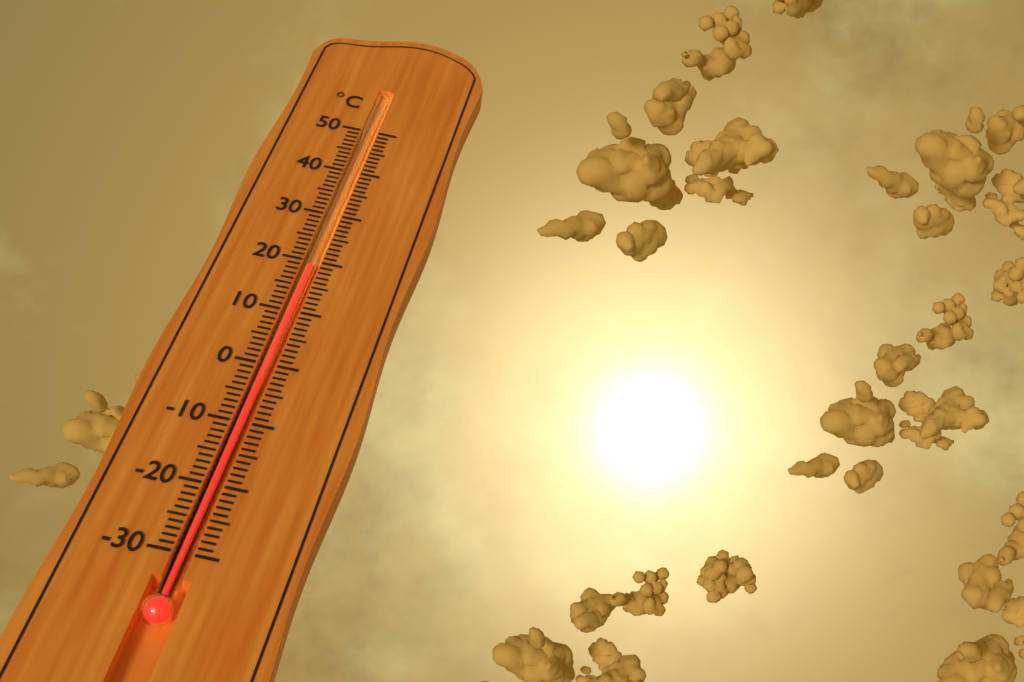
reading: 19 °C
